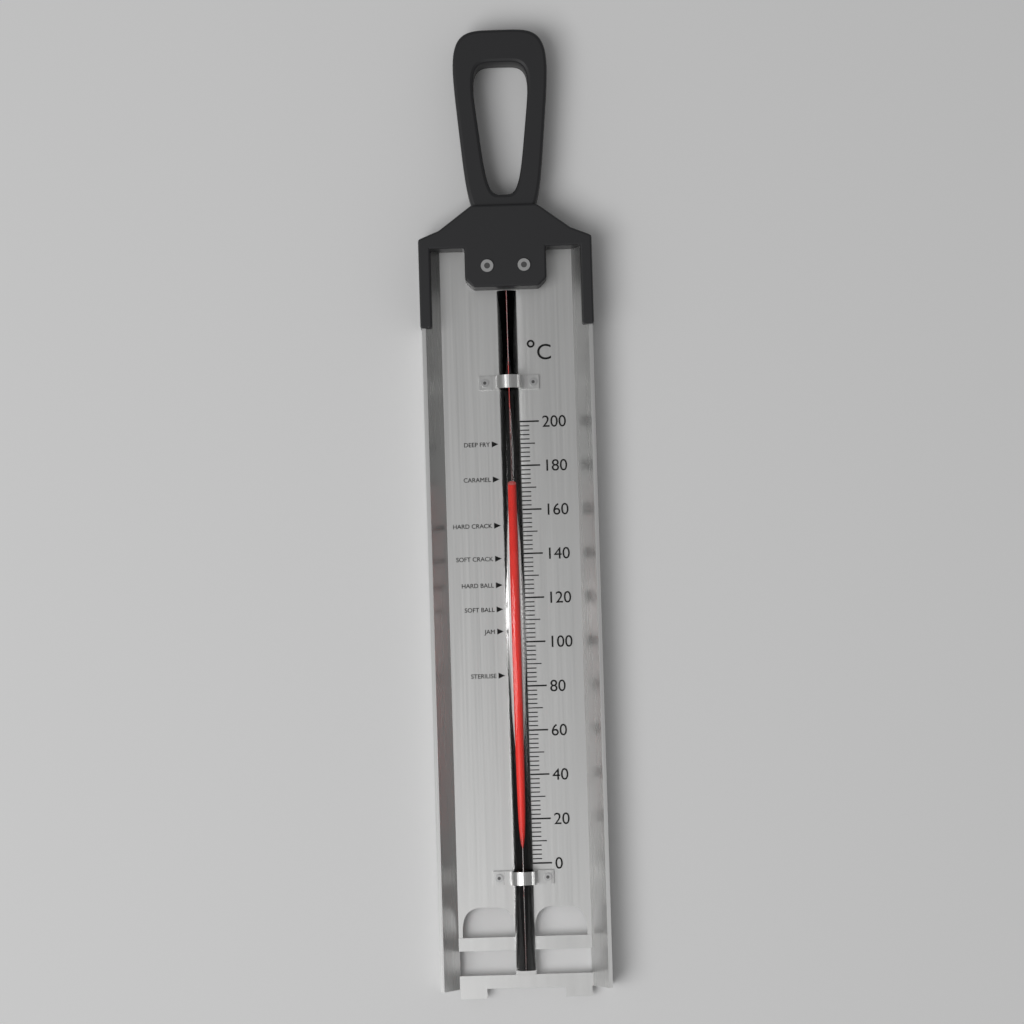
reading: 170 °C
